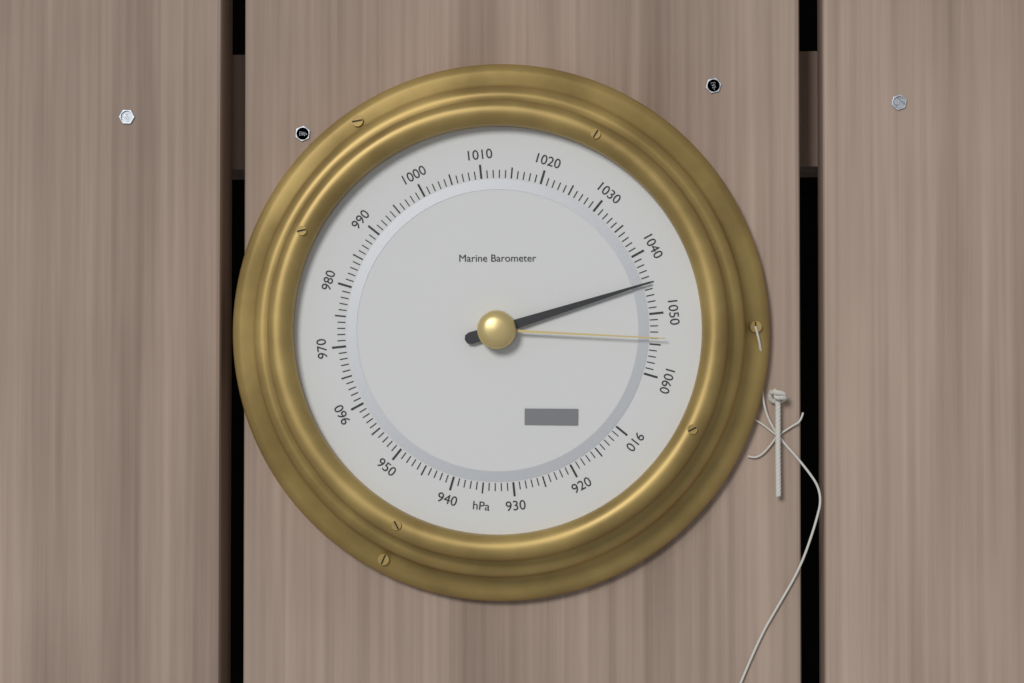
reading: 1045 hPa
